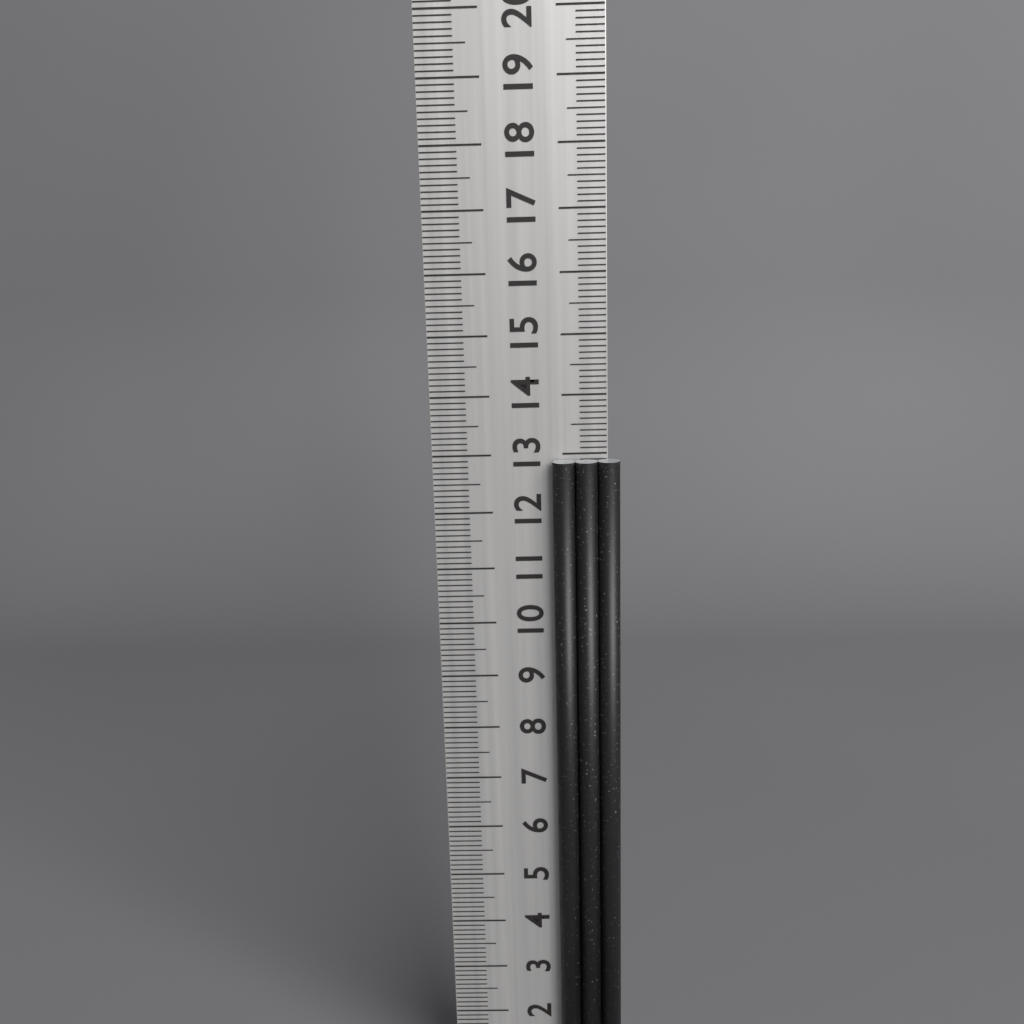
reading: 12.9 cm
